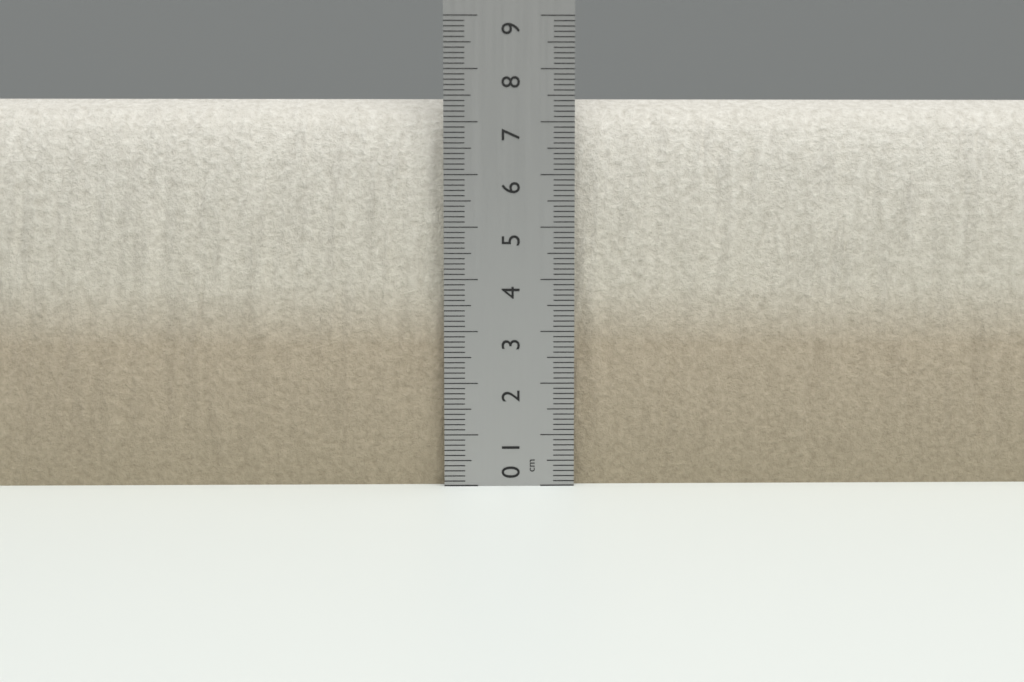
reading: 7.5 cm
